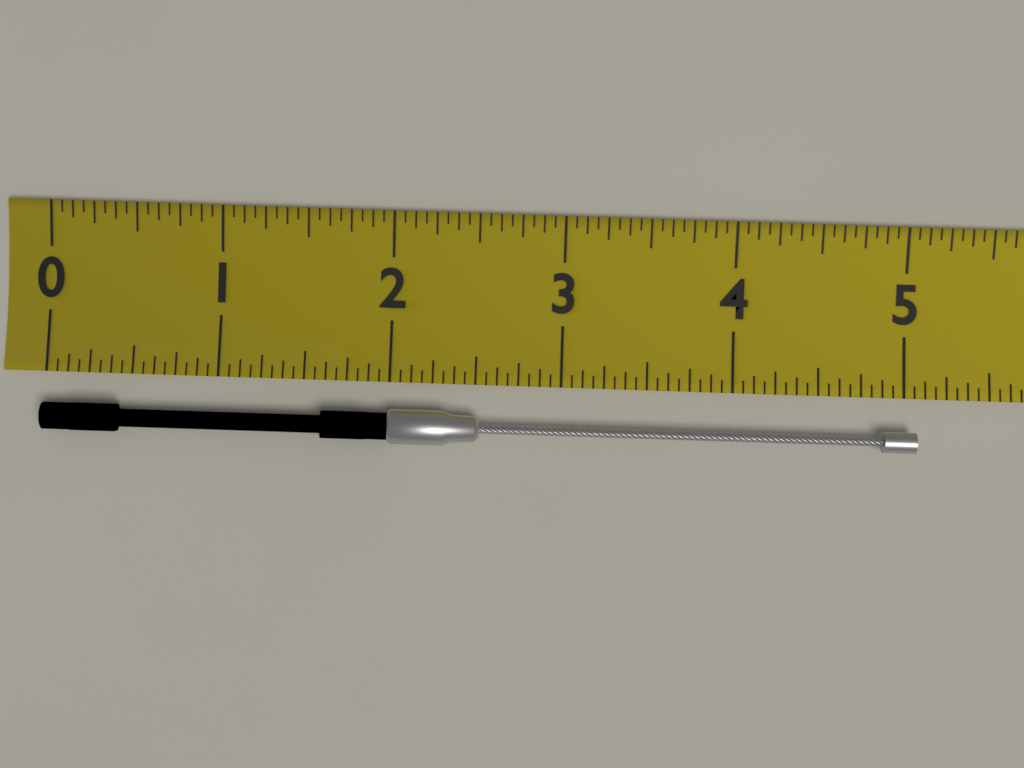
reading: 5.0625 (no unit)
